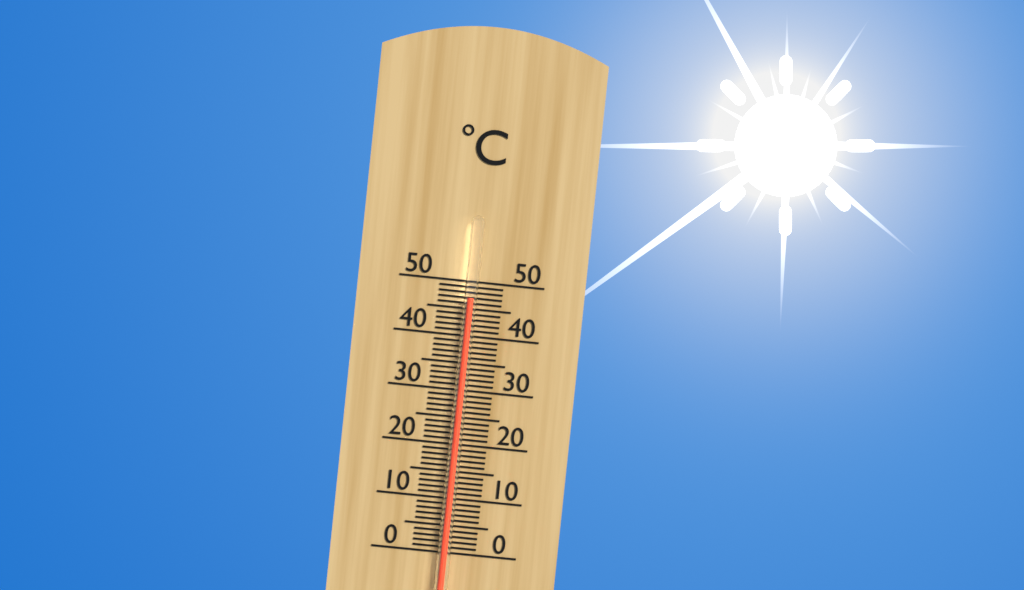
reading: 47 °C
